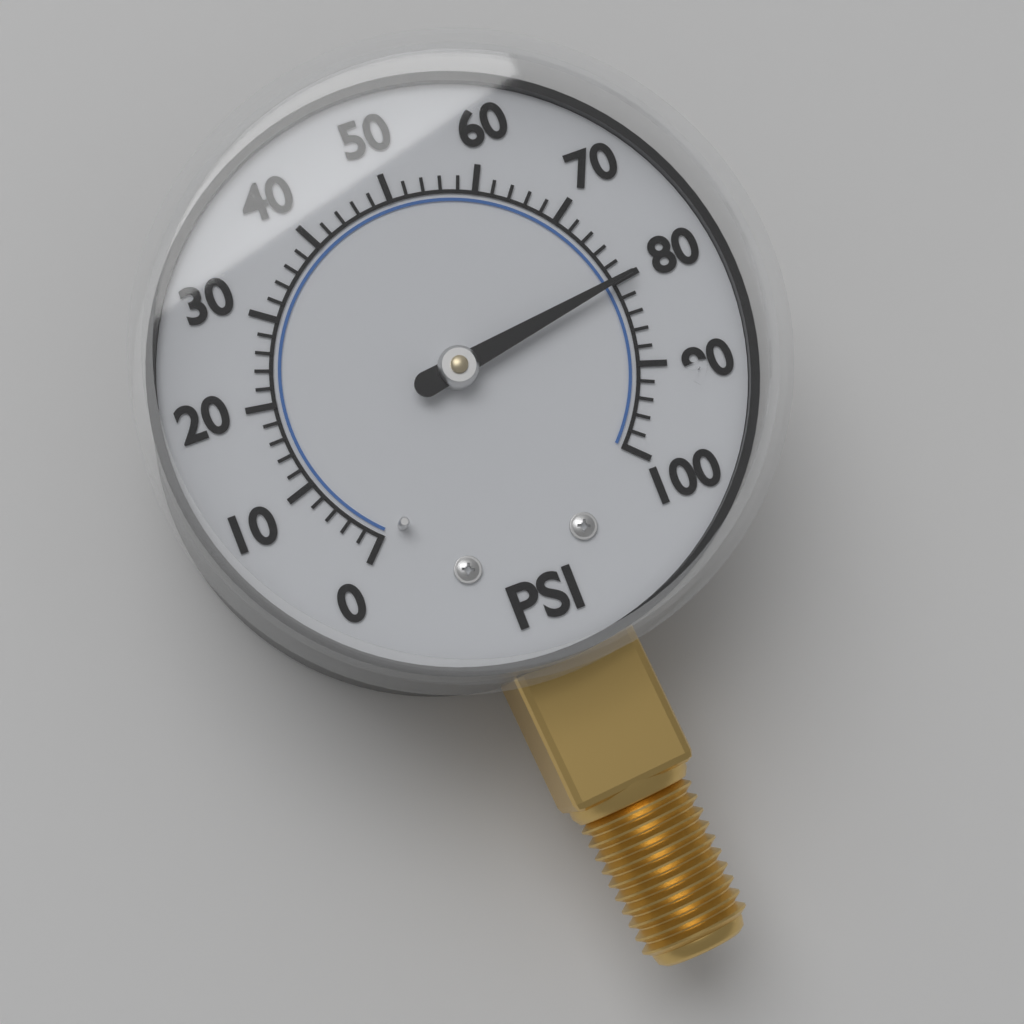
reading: 80 psi
